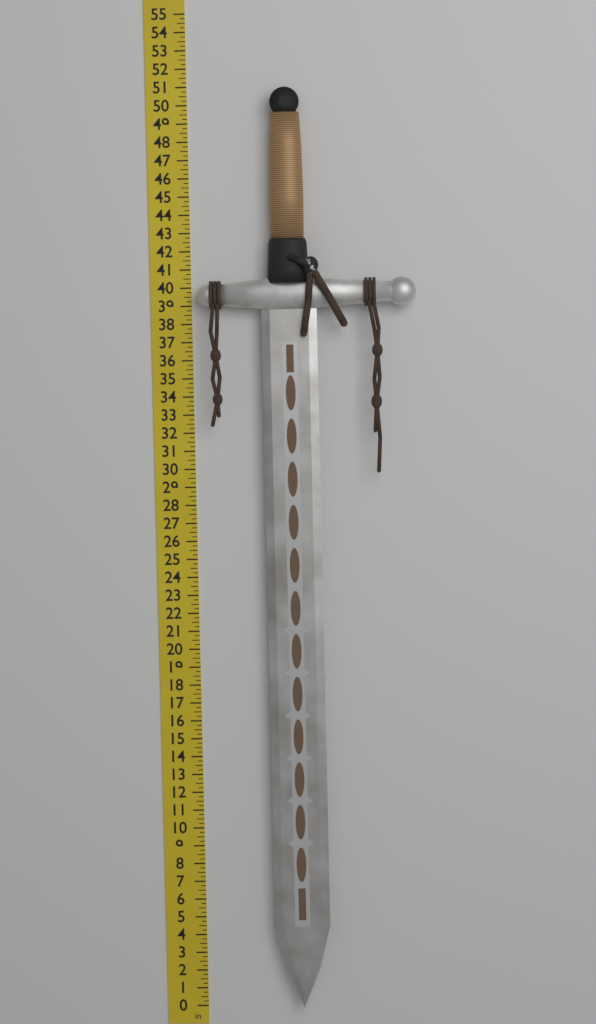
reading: 50.75 in
